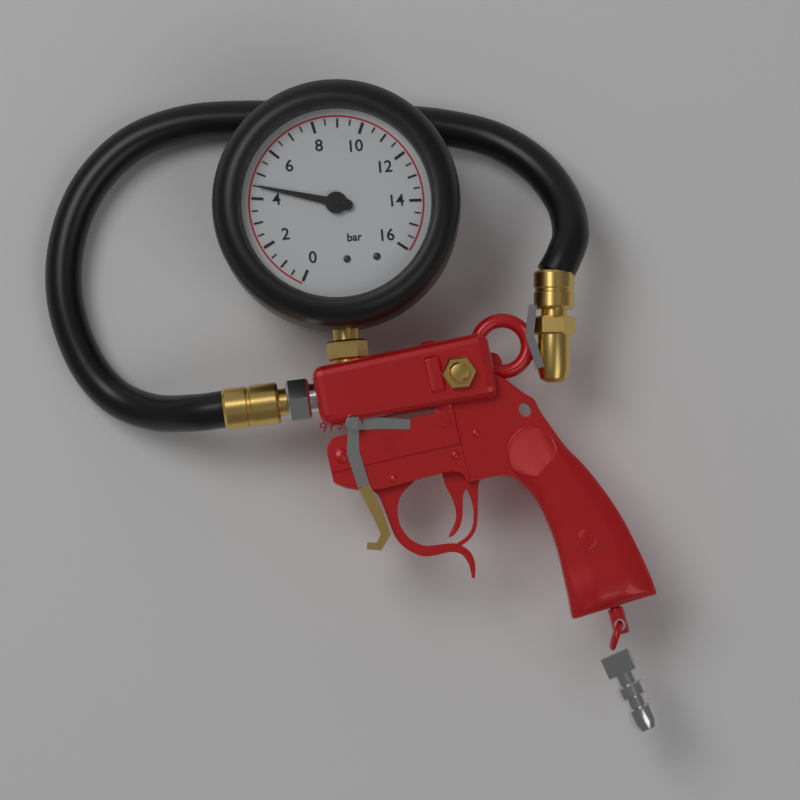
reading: 4.5 bar
